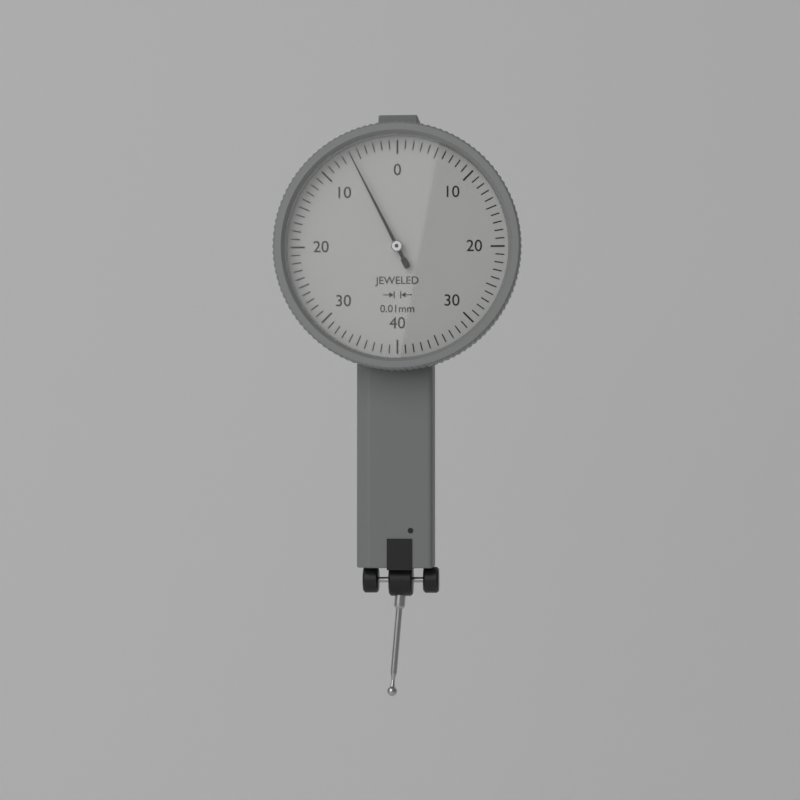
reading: 0.06 mm
